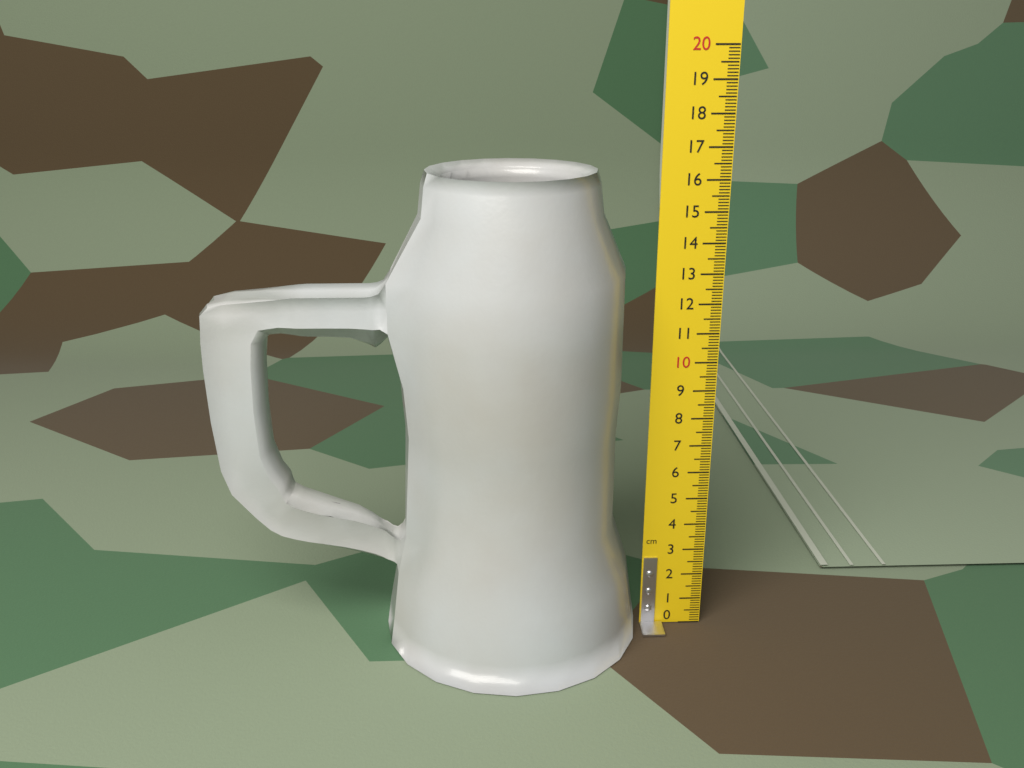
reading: 16.3 cm
